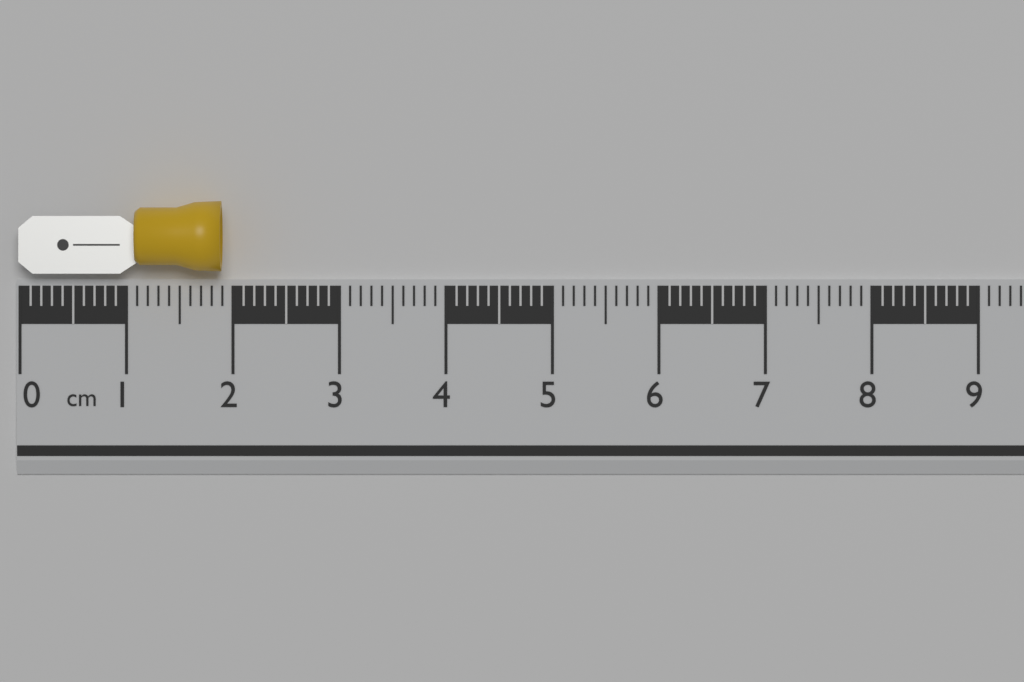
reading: 1.9 cm
